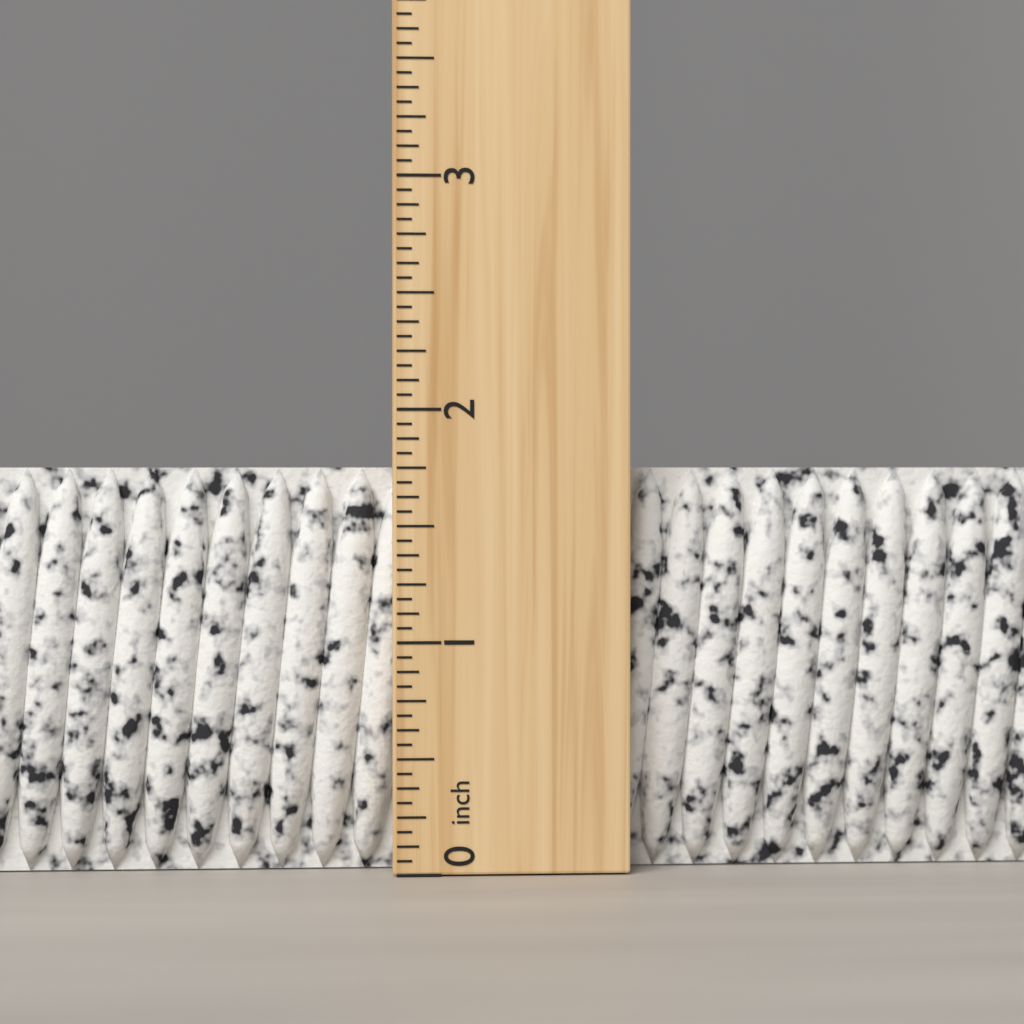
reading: 1.7500 inch
